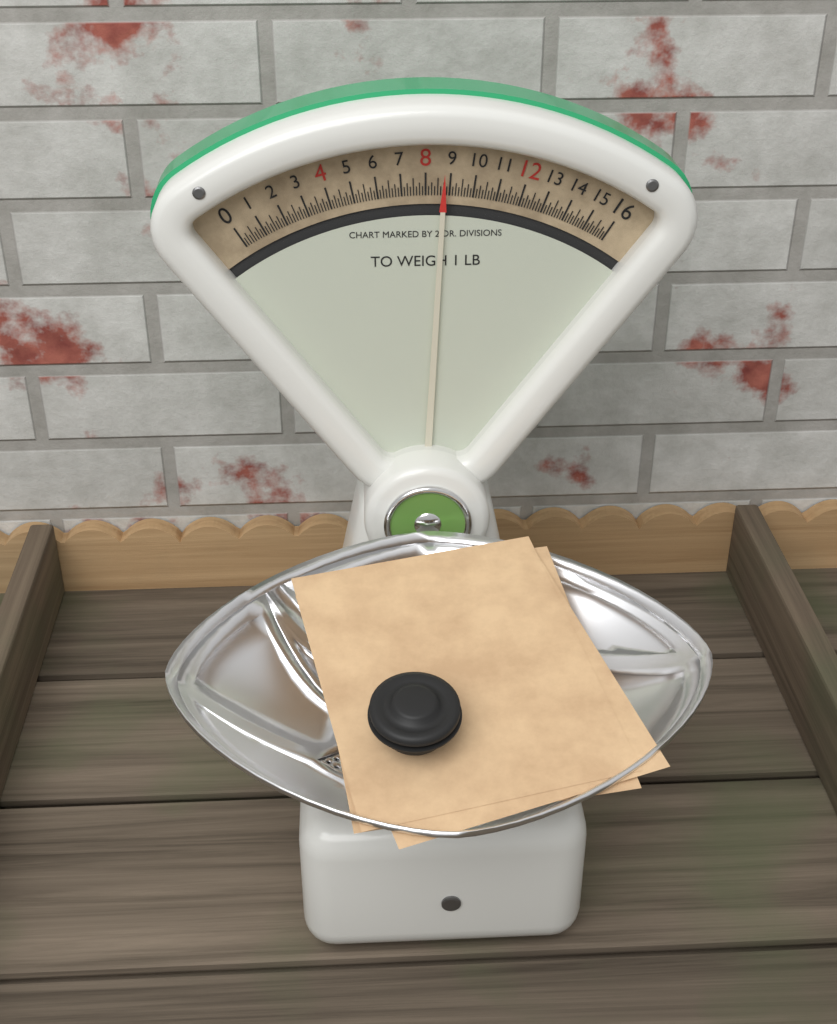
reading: 8.750 oz
